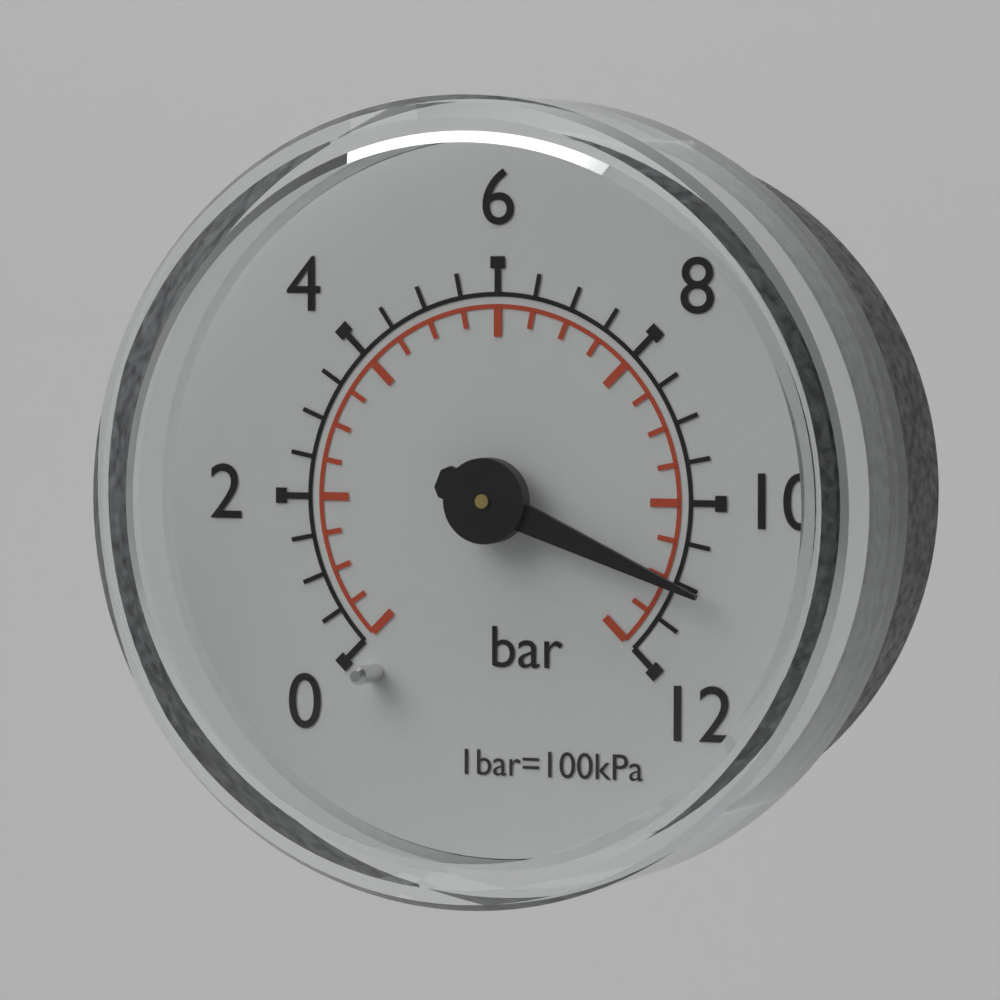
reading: 11.0 bar
